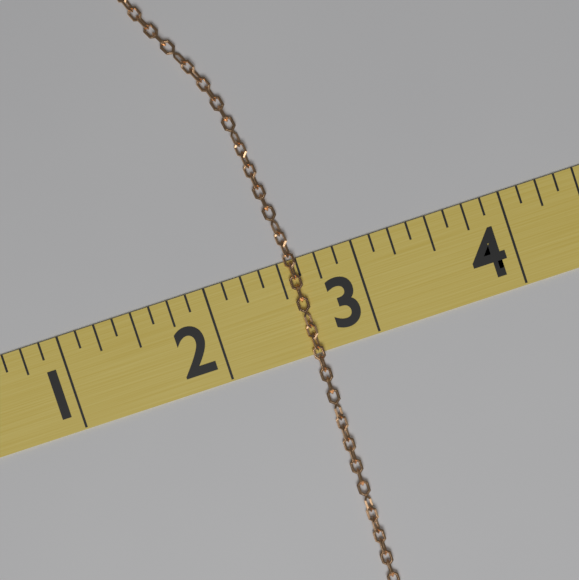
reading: 2.625 (no unit)
